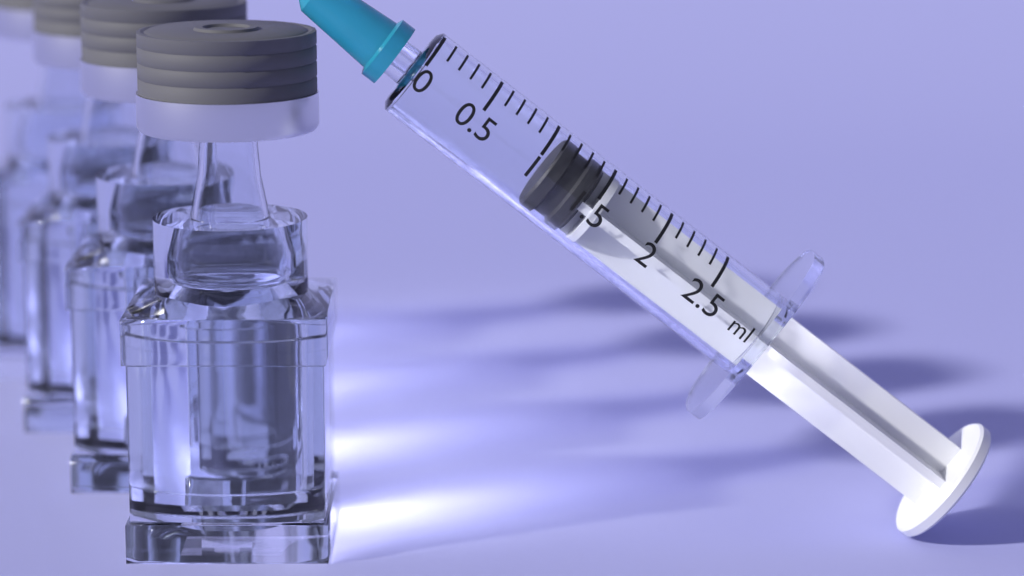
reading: 1.1 ml
